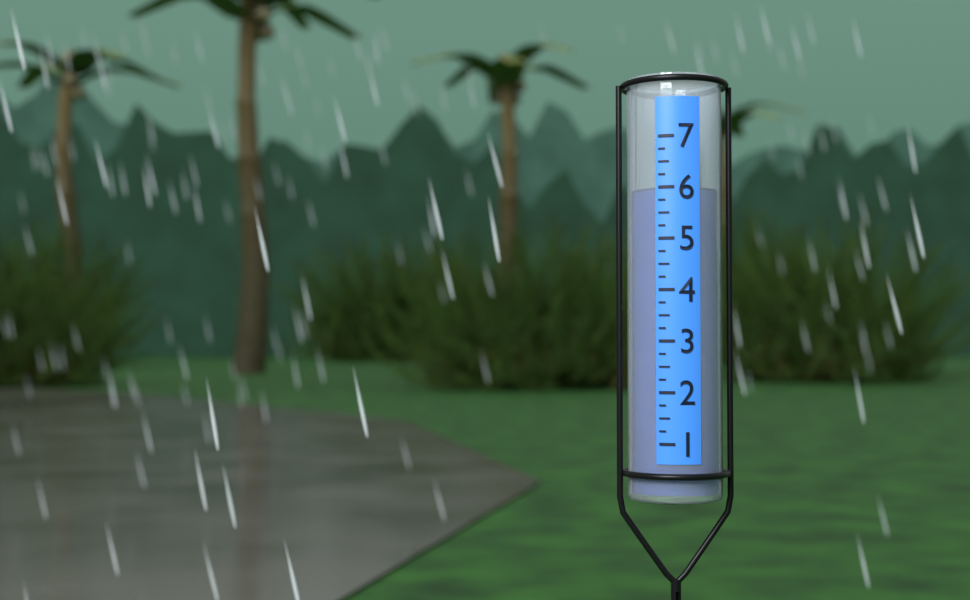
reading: 6.00 (no unit)
